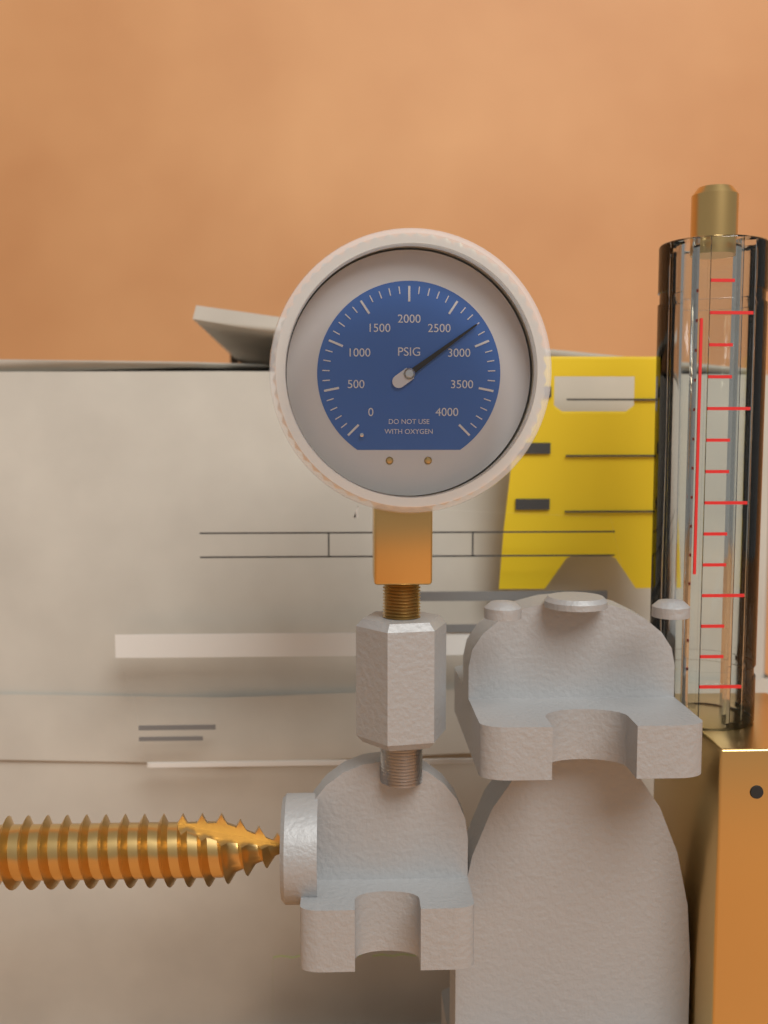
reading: 2800 psi
